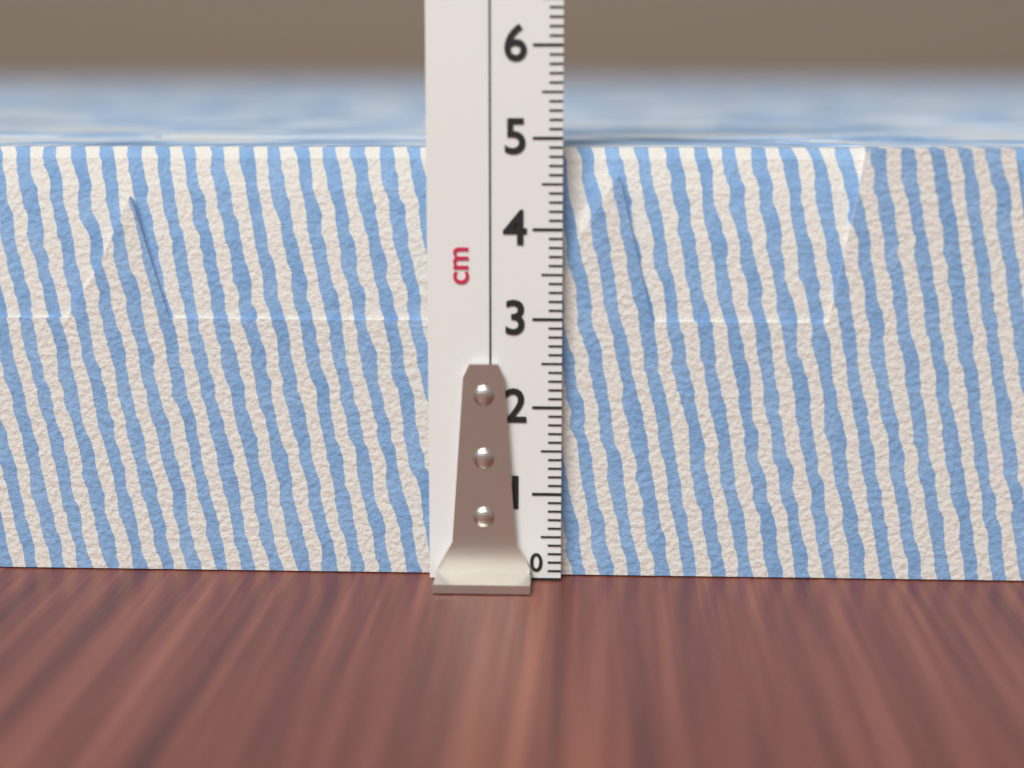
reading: 4.9 cm
